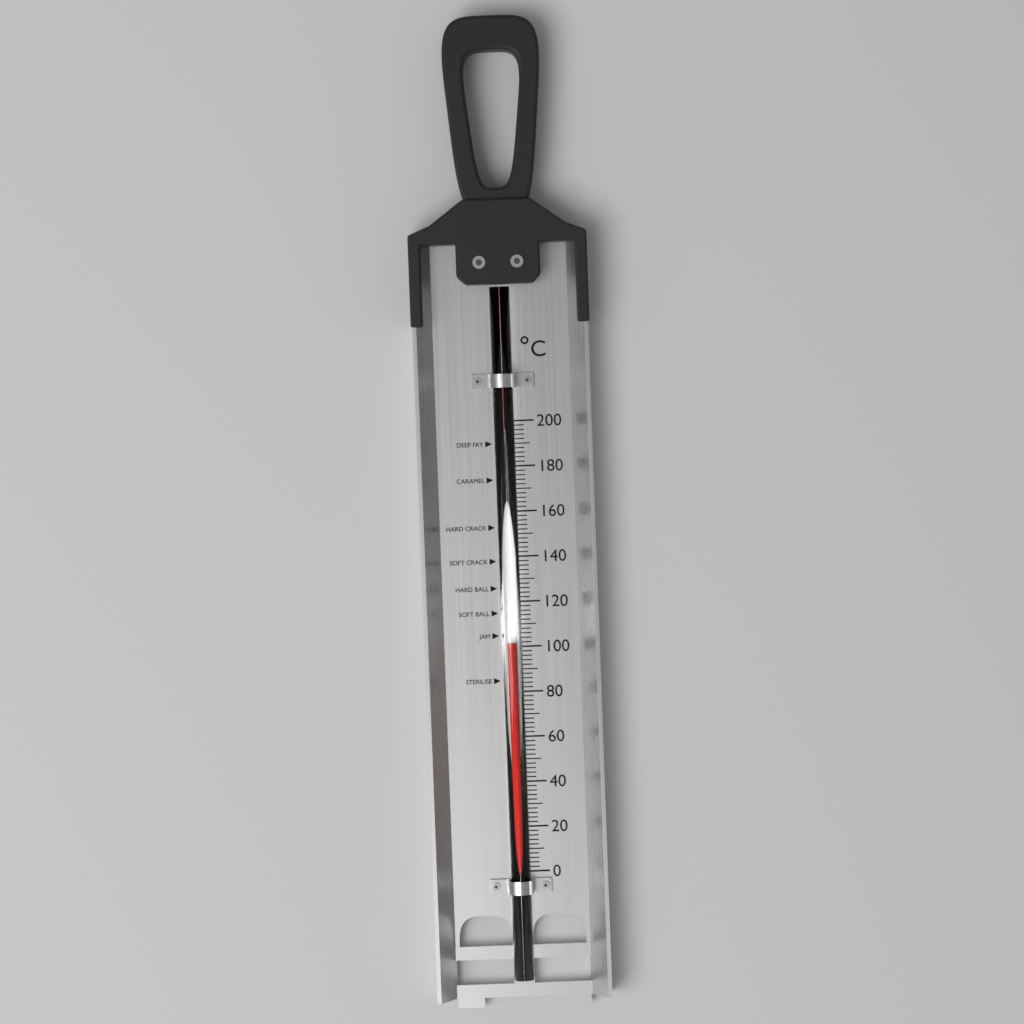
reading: 102 °C
